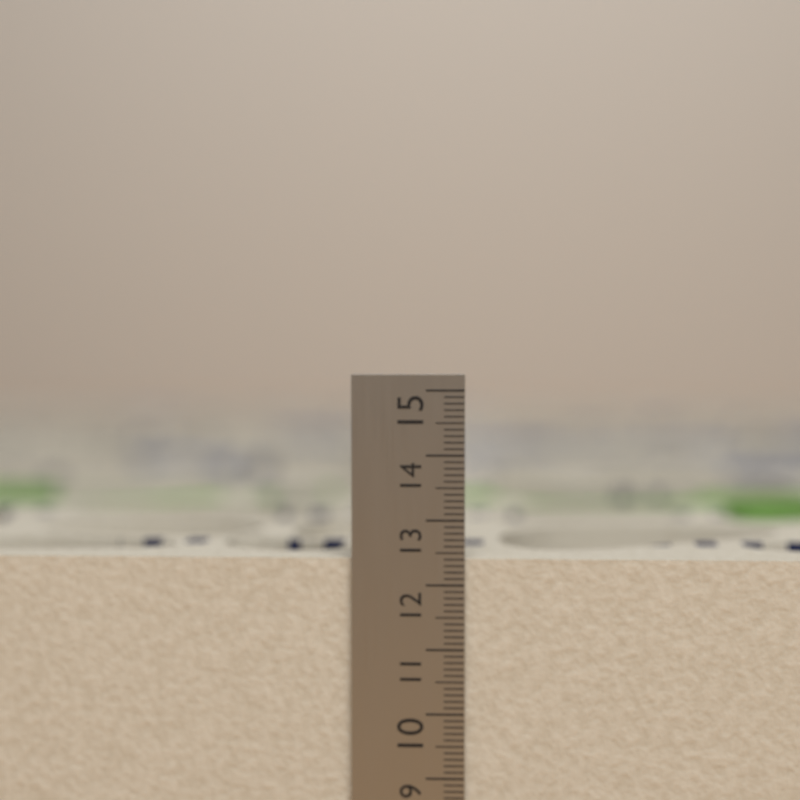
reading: 12.4 cm
